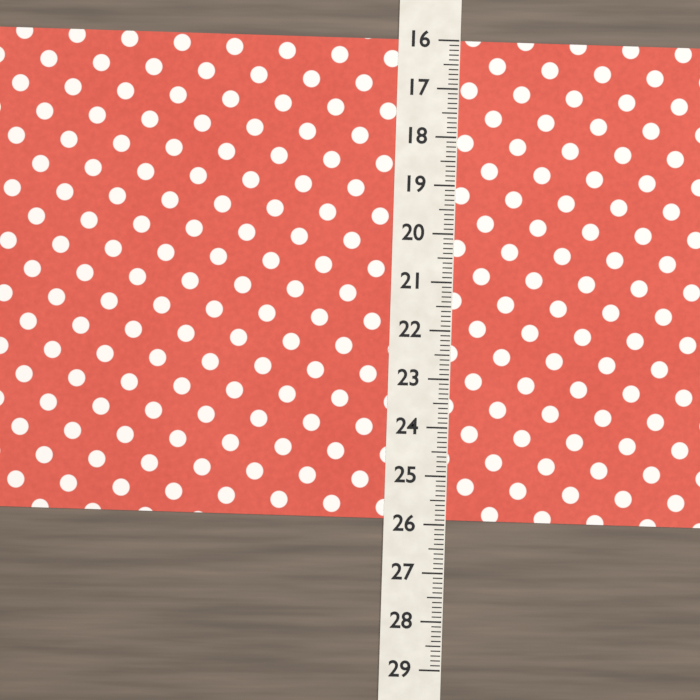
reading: 25.9 (no unit)
